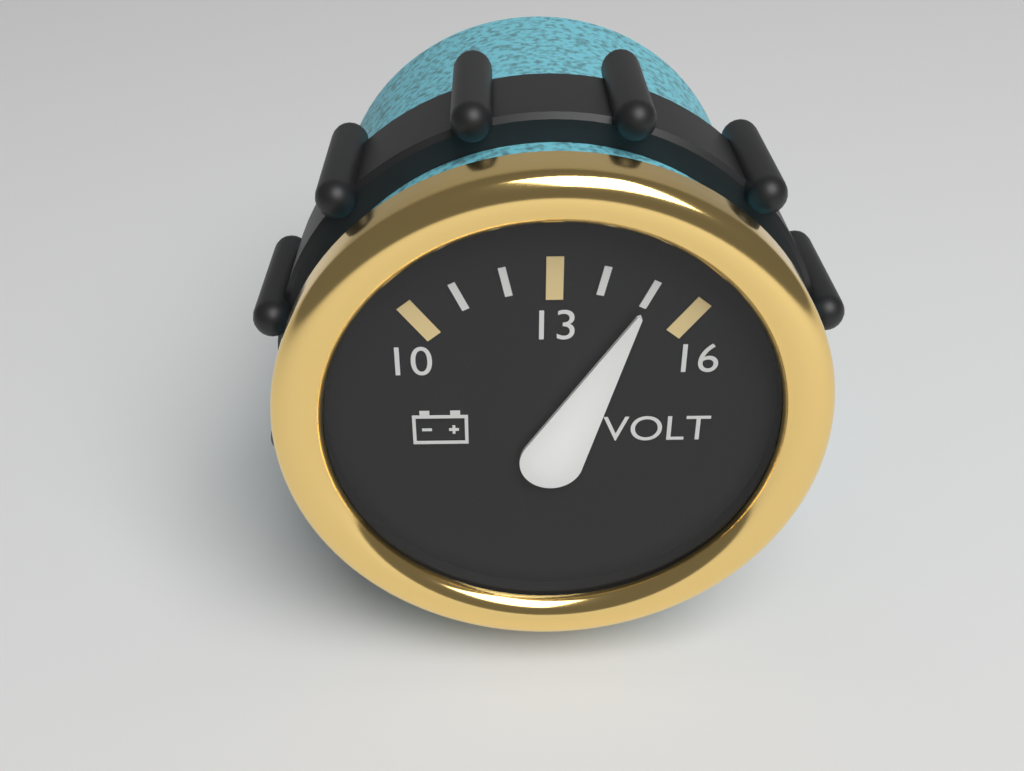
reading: 15 V
